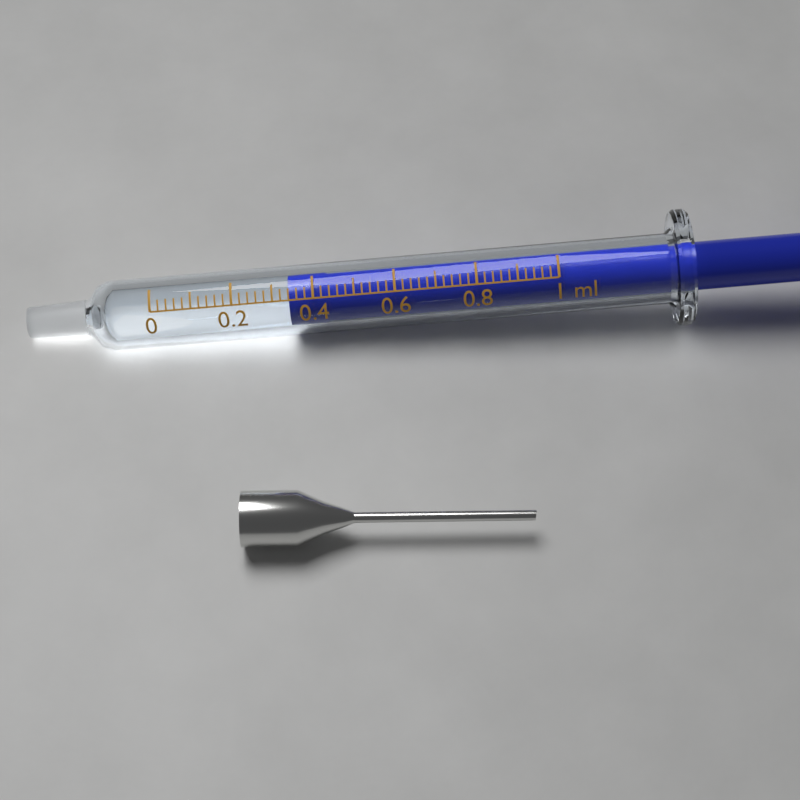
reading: 0.34 ml
